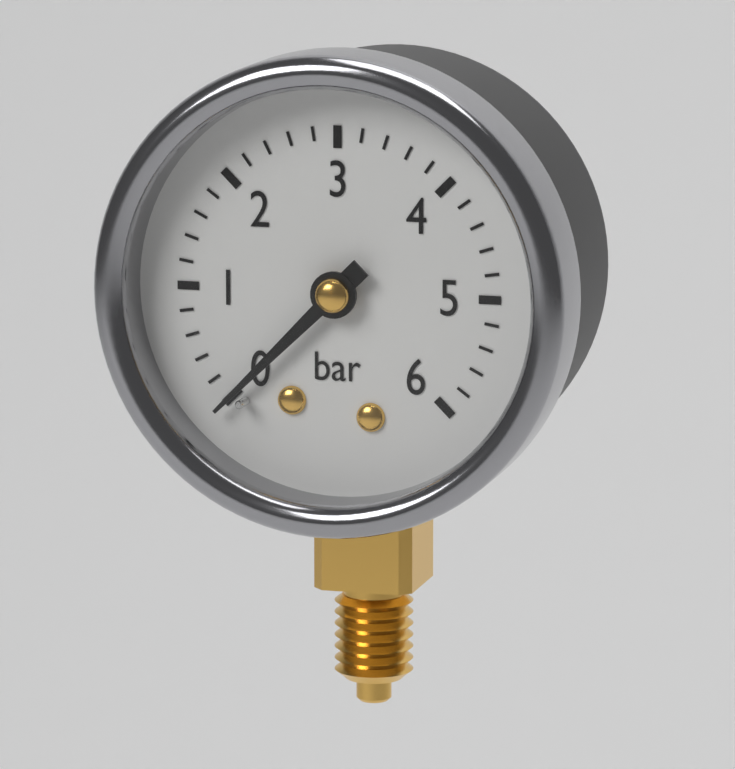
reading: 0.0 bar
